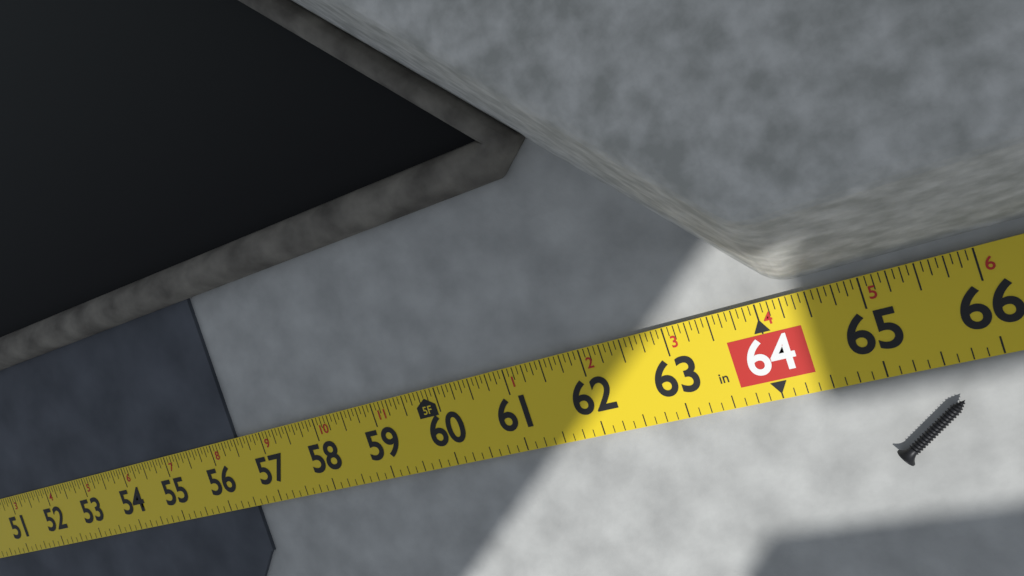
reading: 56.5000 in
